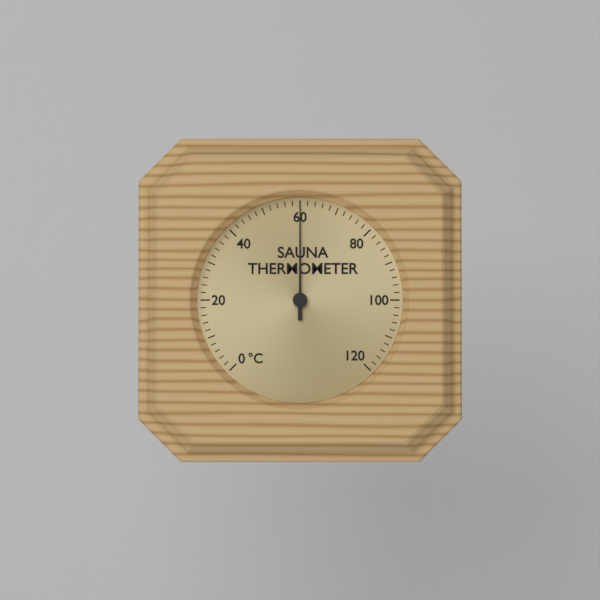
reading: 60 °C
